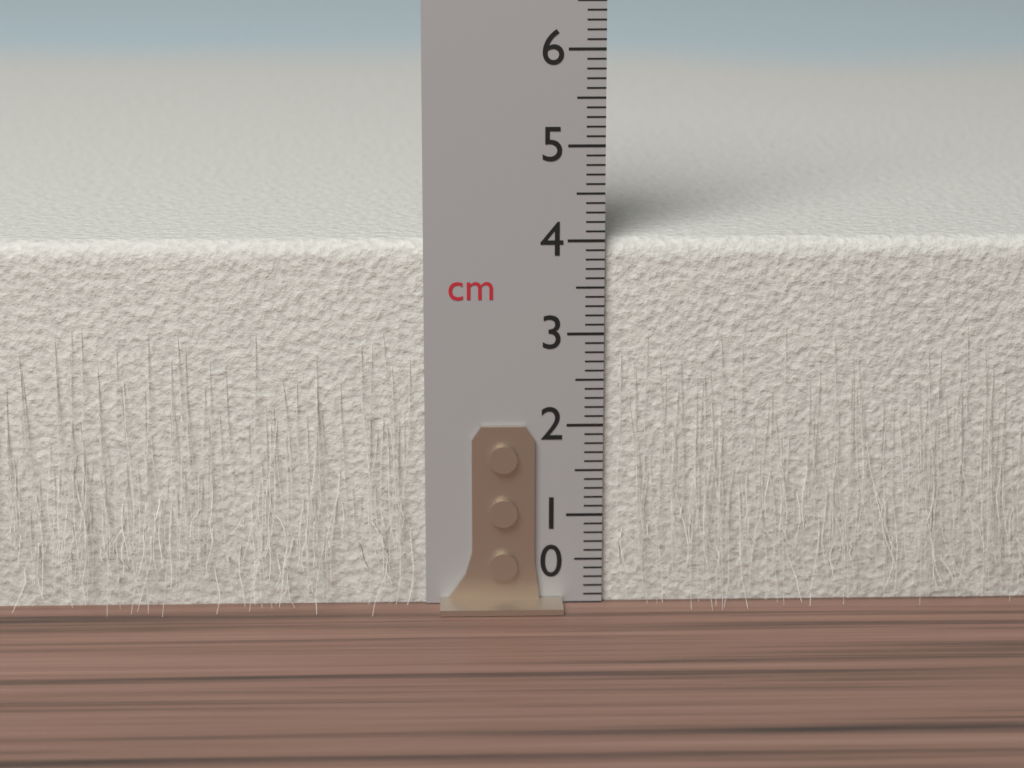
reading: 4.0 cm
